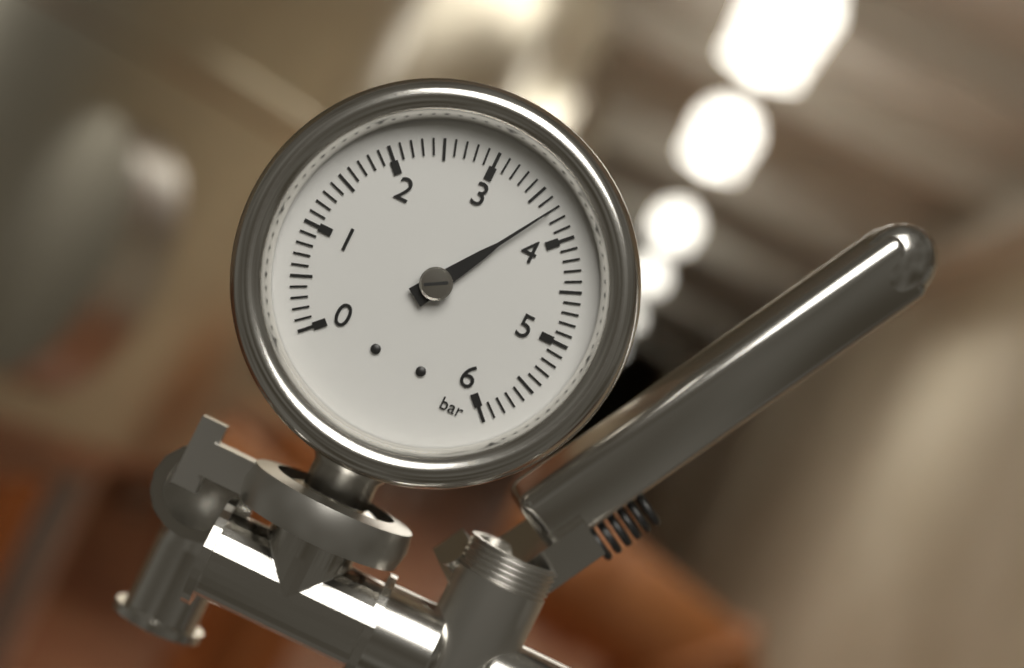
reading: 3.7 bar
